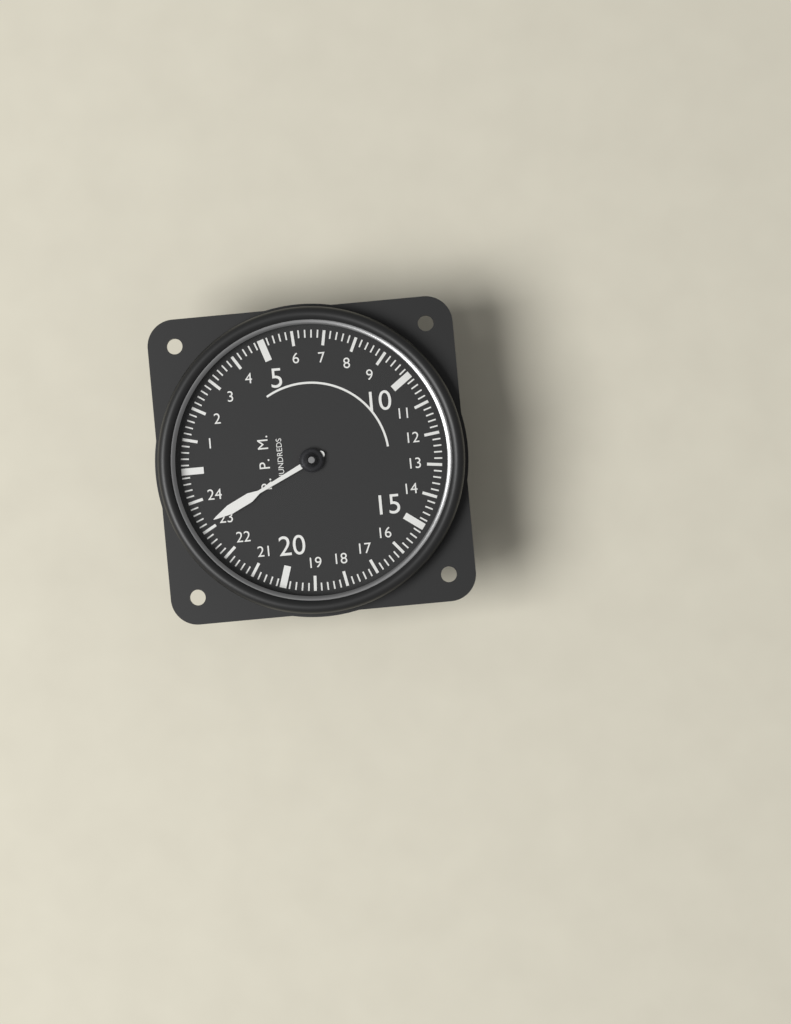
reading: 23.2 RPM x100
